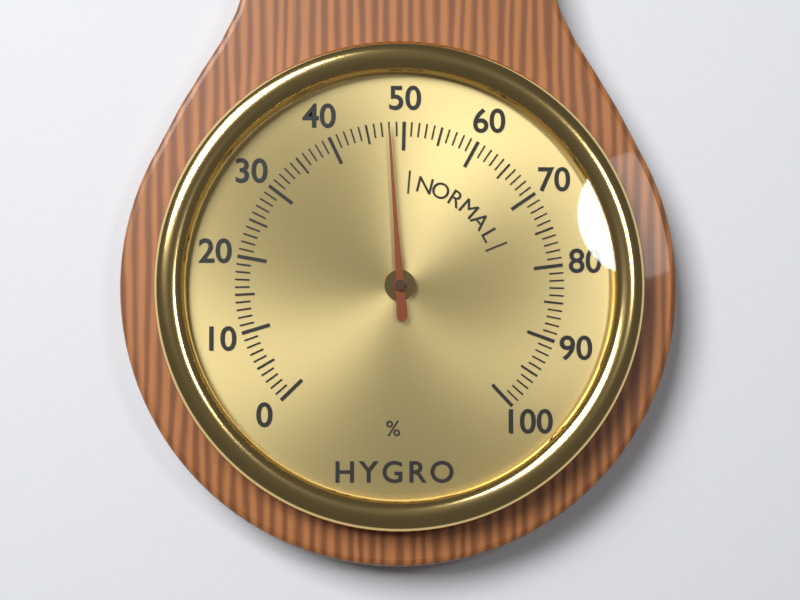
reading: 48 %
